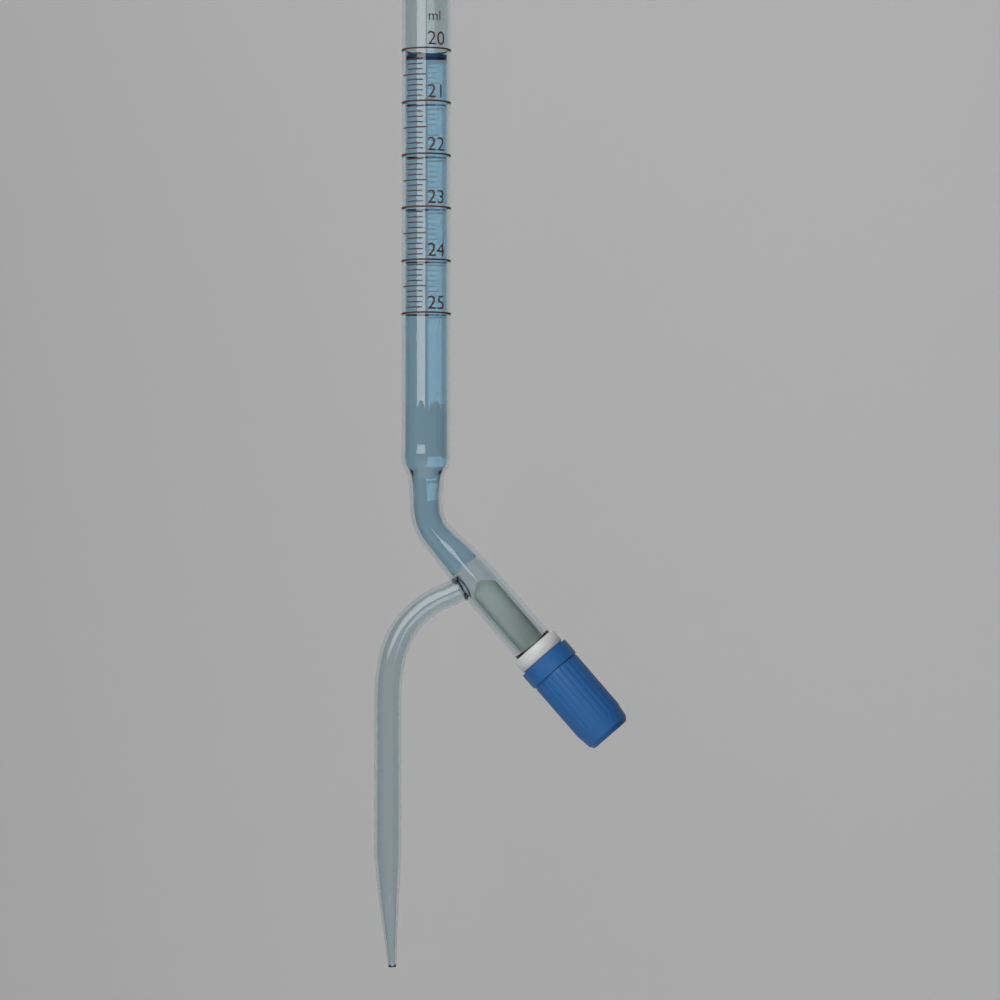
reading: 20.1 ml
